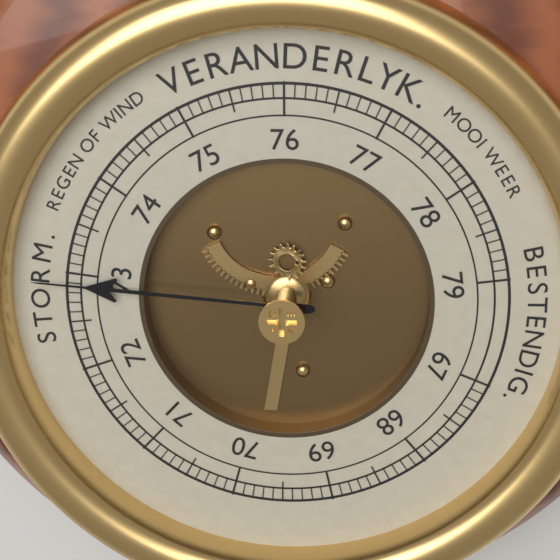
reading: 72.9 (no unit)
